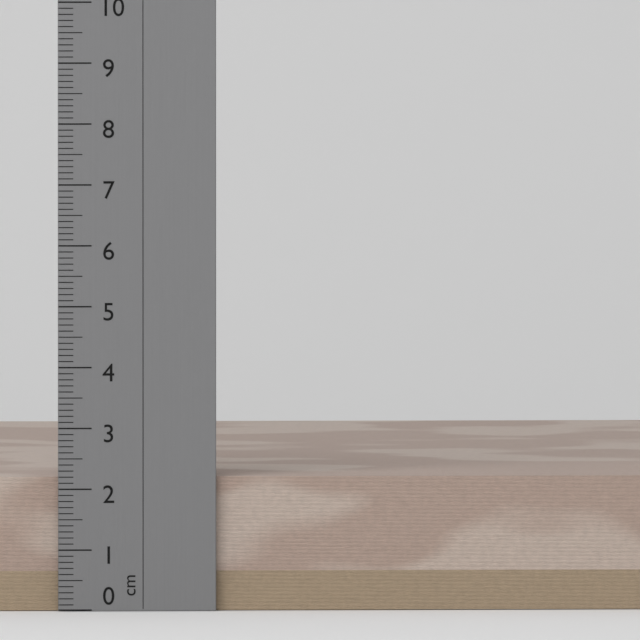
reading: 2.2 cm
